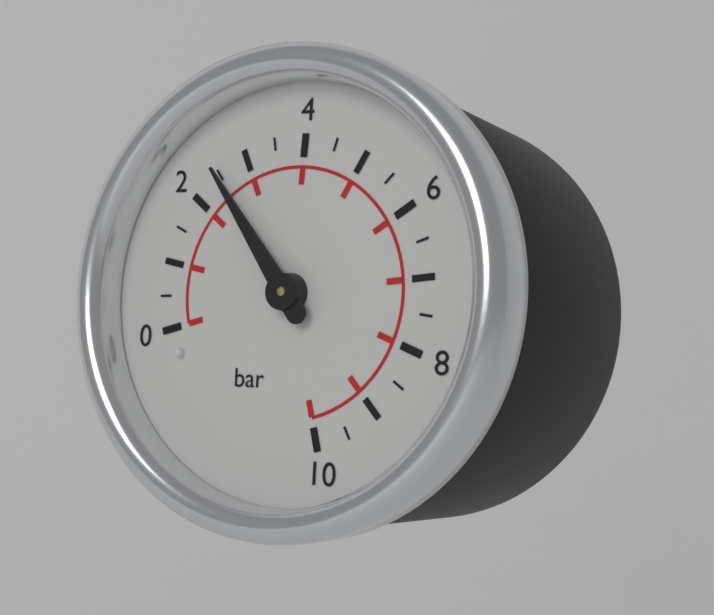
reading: 2.5 bar
